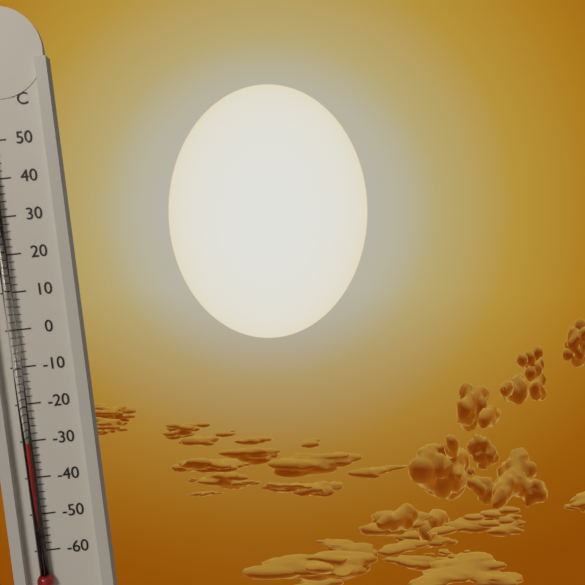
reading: -30 °C
